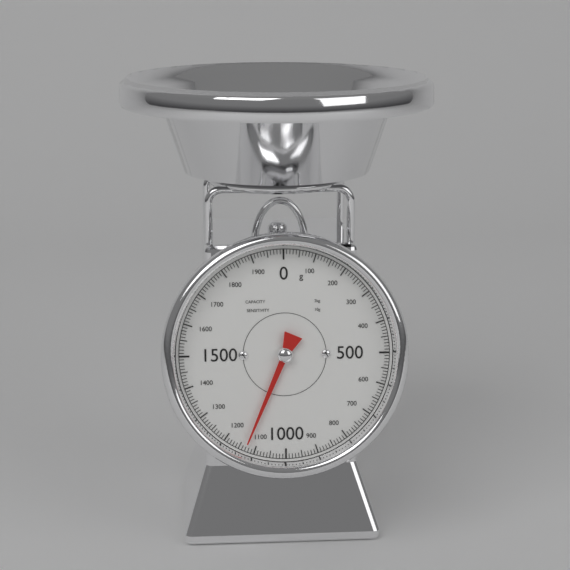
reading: 1130 g
